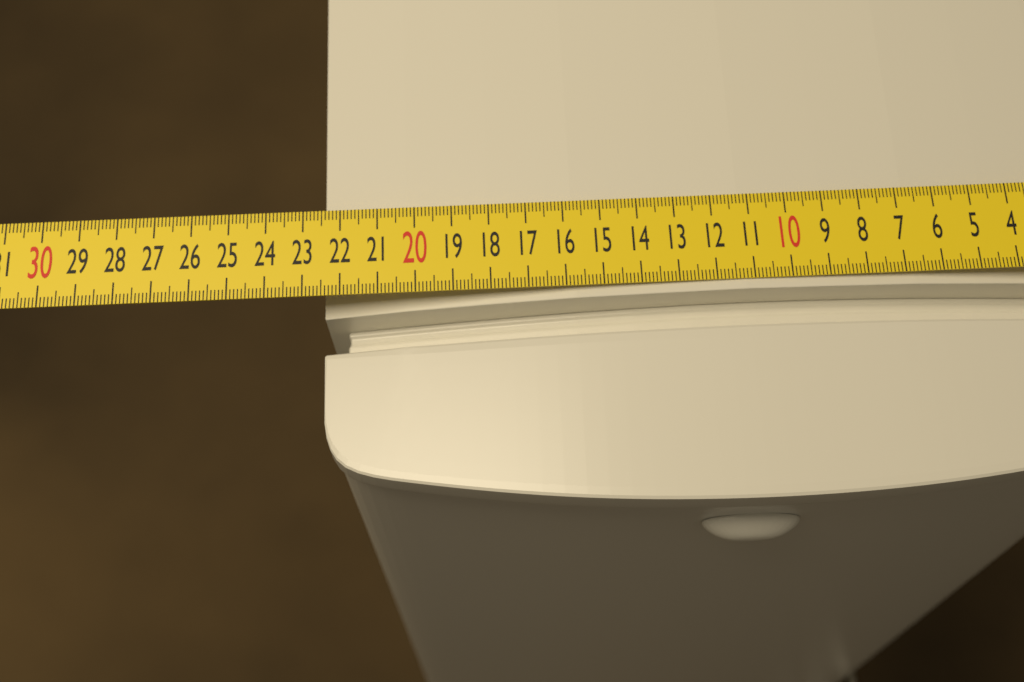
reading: 22.5 cm
